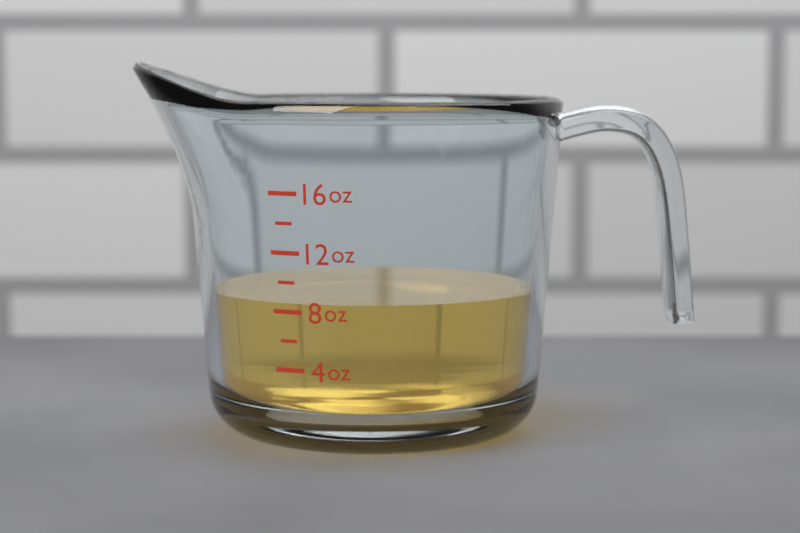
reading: 8.5 oz
